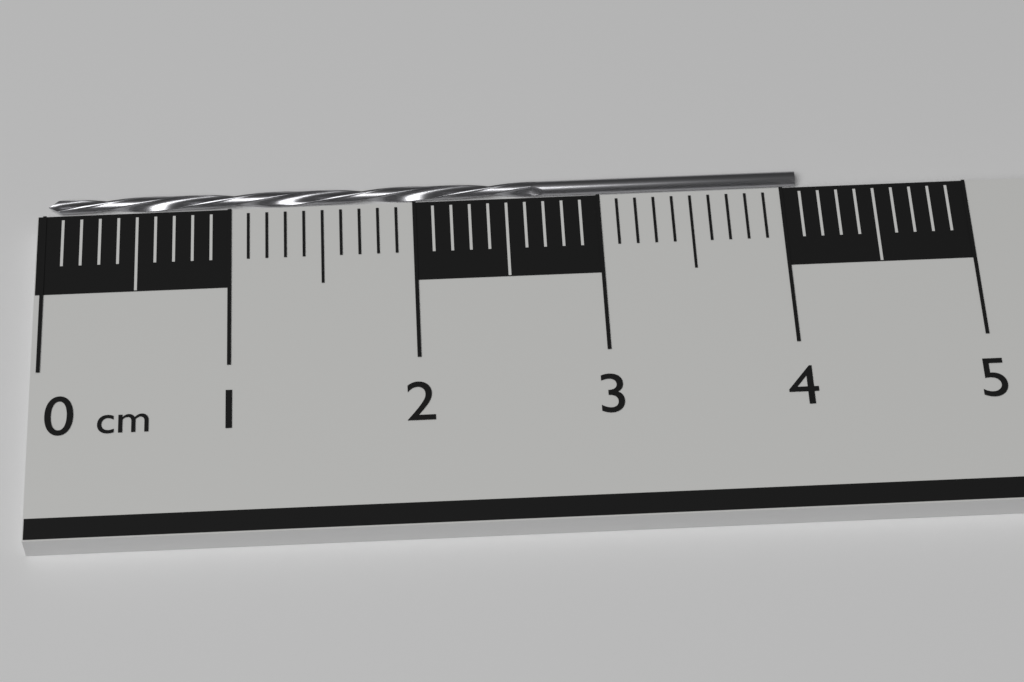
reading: 4.1 cm
